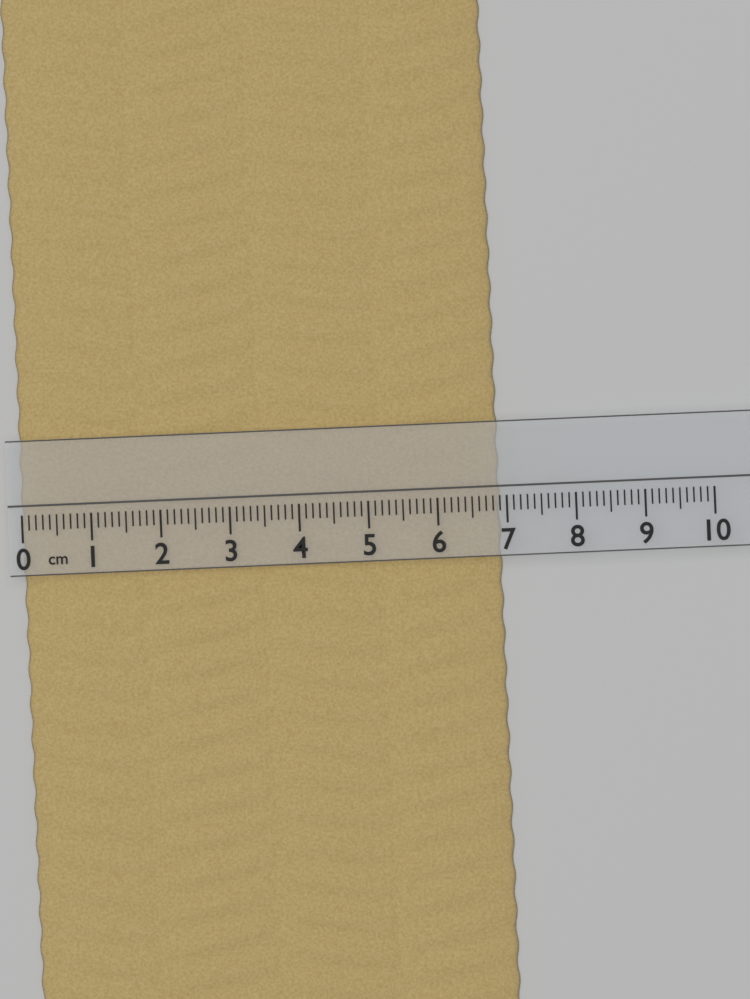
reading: 6.9 cm
